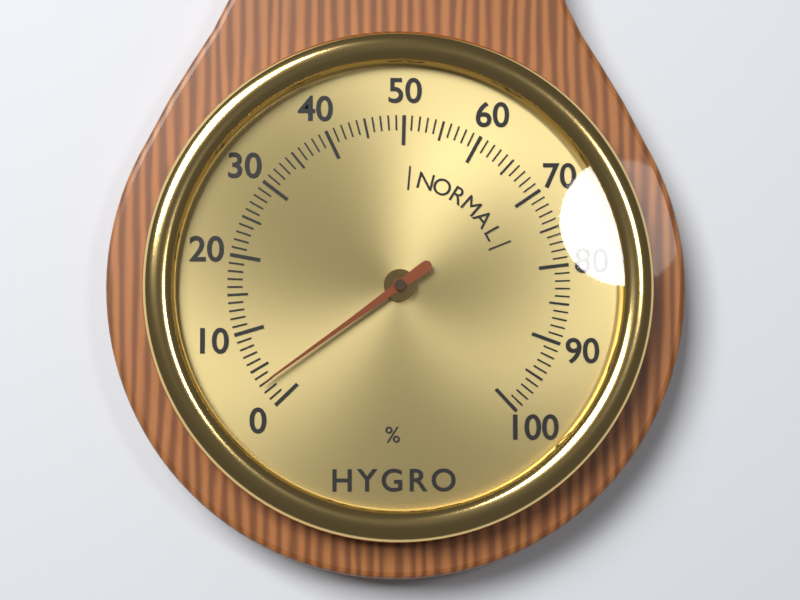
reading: 3 %
